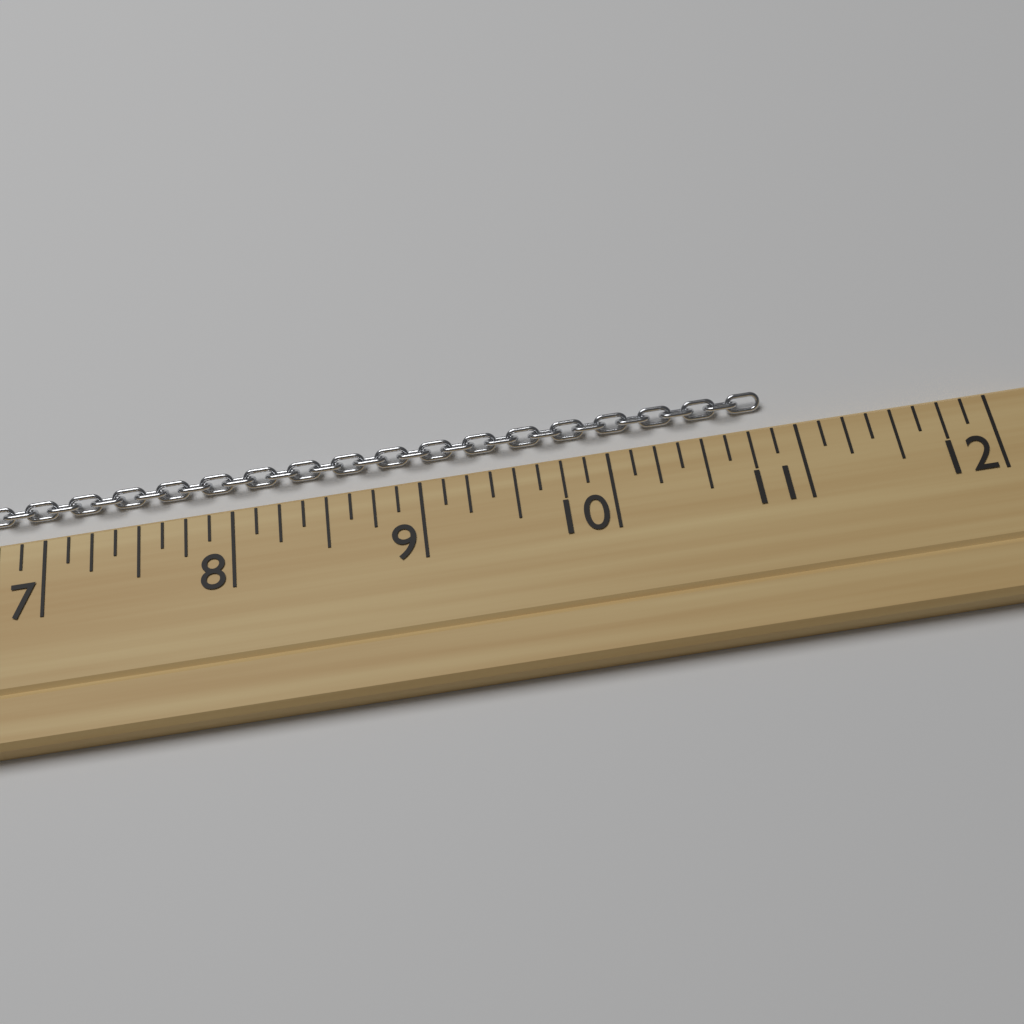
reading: 10.875 (no unit)
